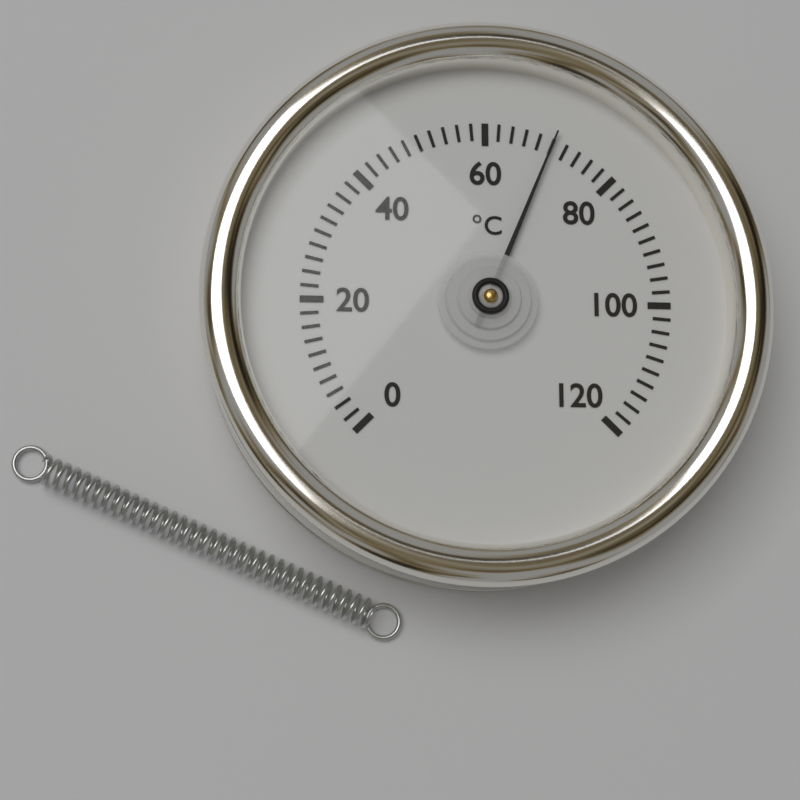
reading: 70 °C
